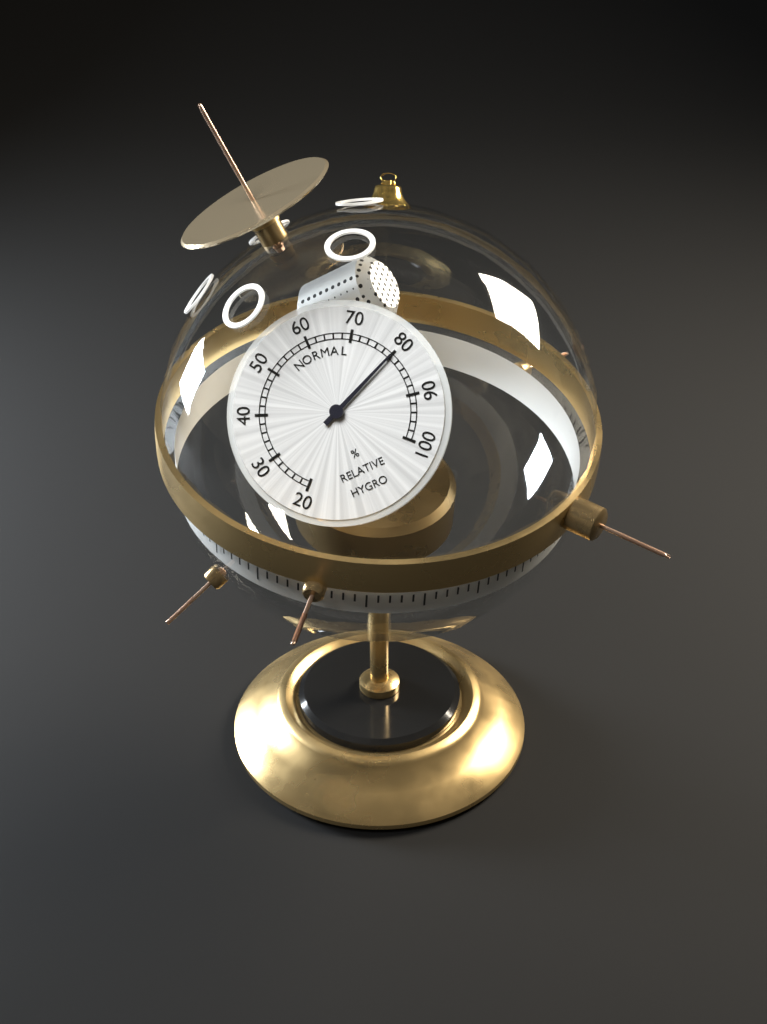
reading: 80 %
